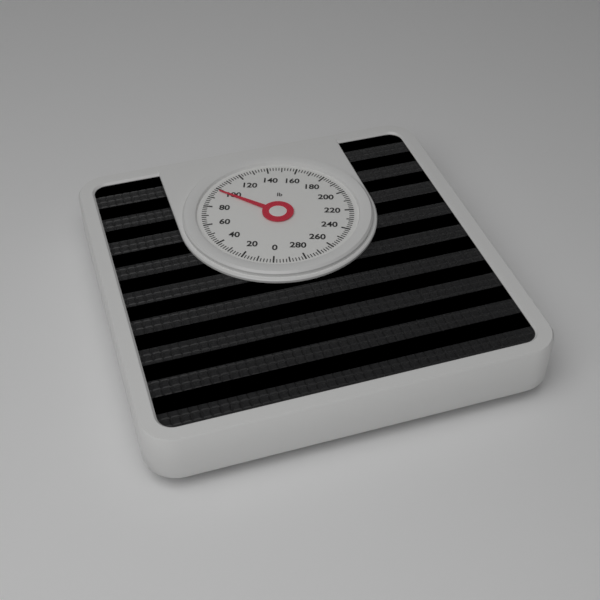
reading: 98 lb
